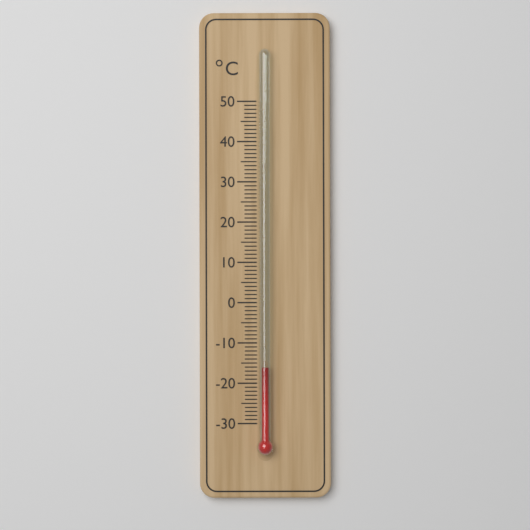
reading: -16 °C
